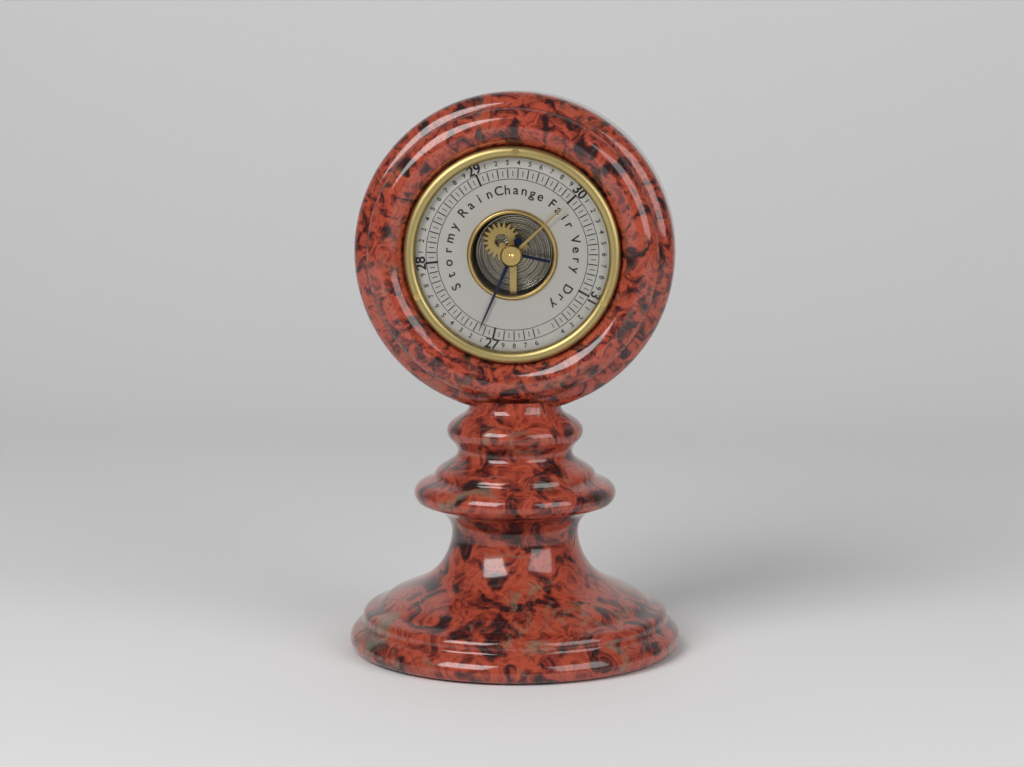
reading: 27.15 (no unit)
